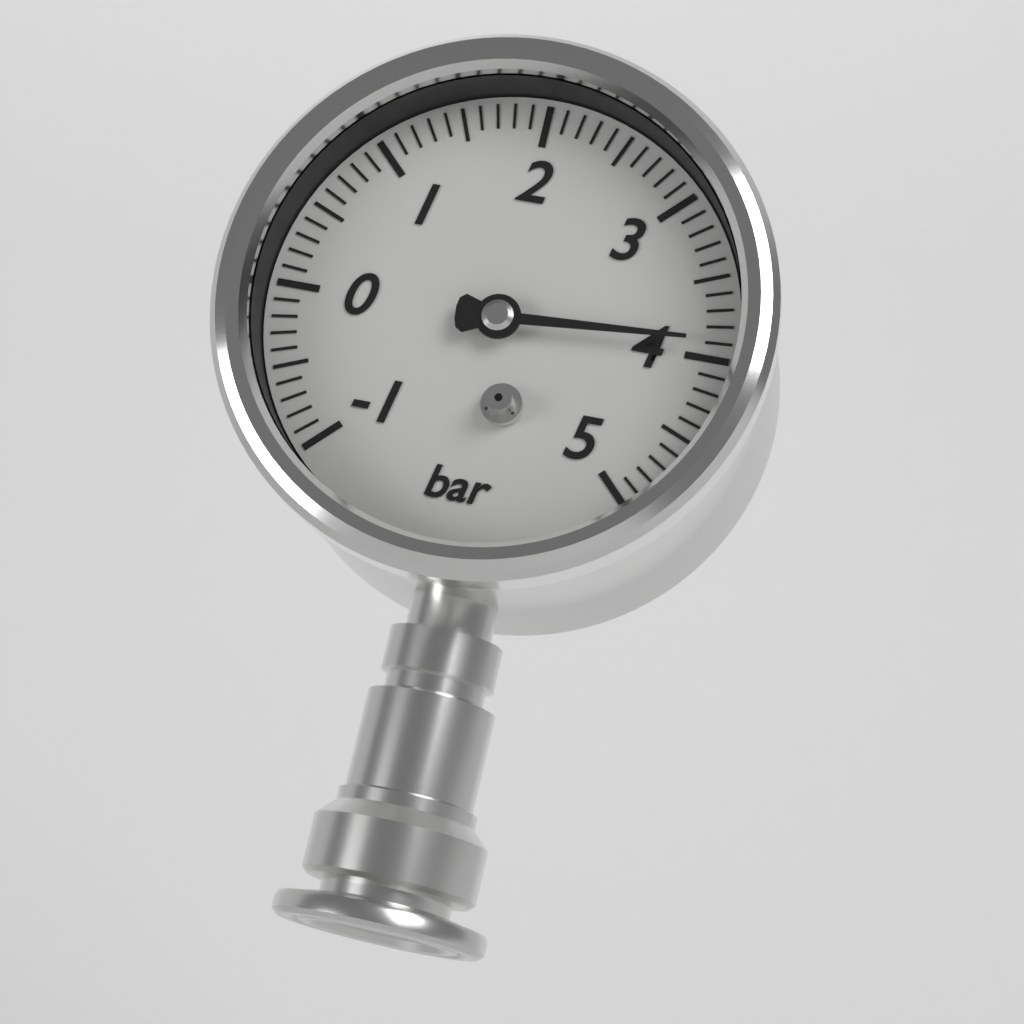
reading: 3.9 bar
